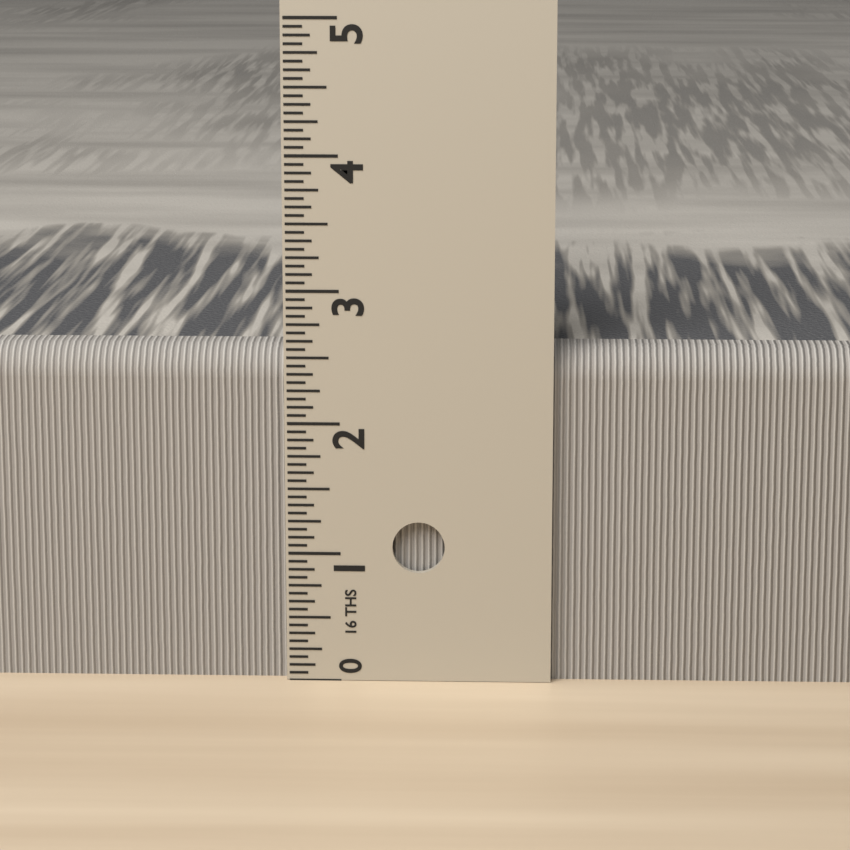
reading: 2.5625 in
